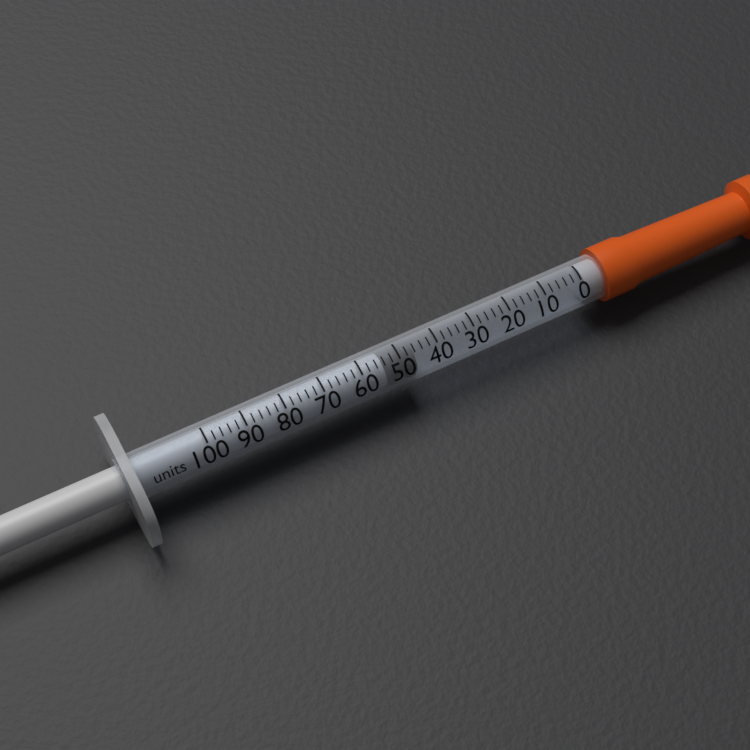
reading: 46 units
